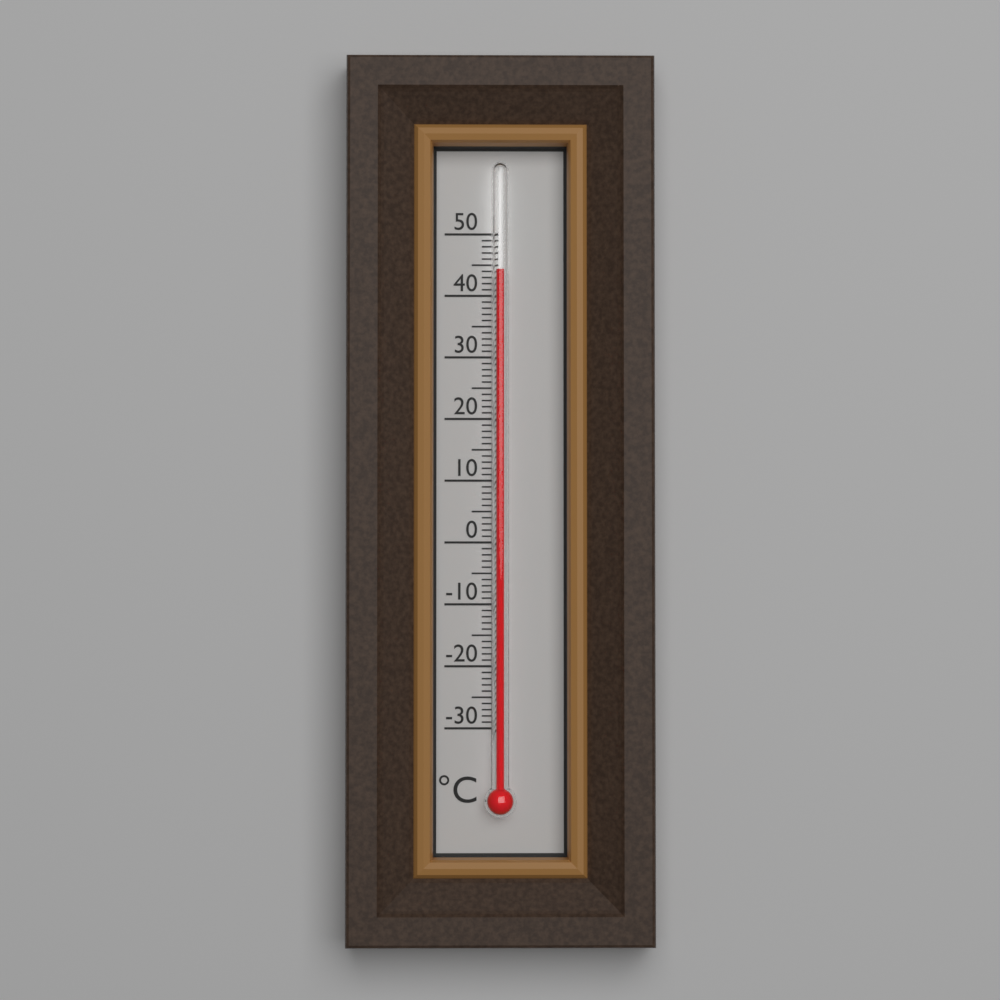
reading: 44 °C
